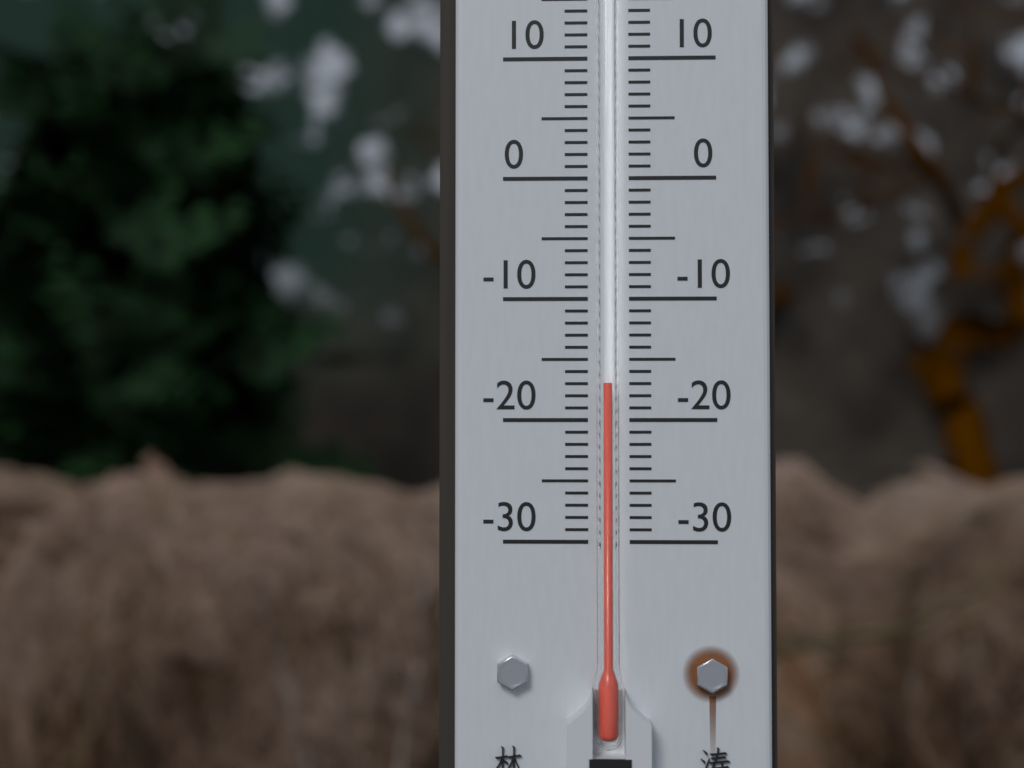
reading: -17 °C
